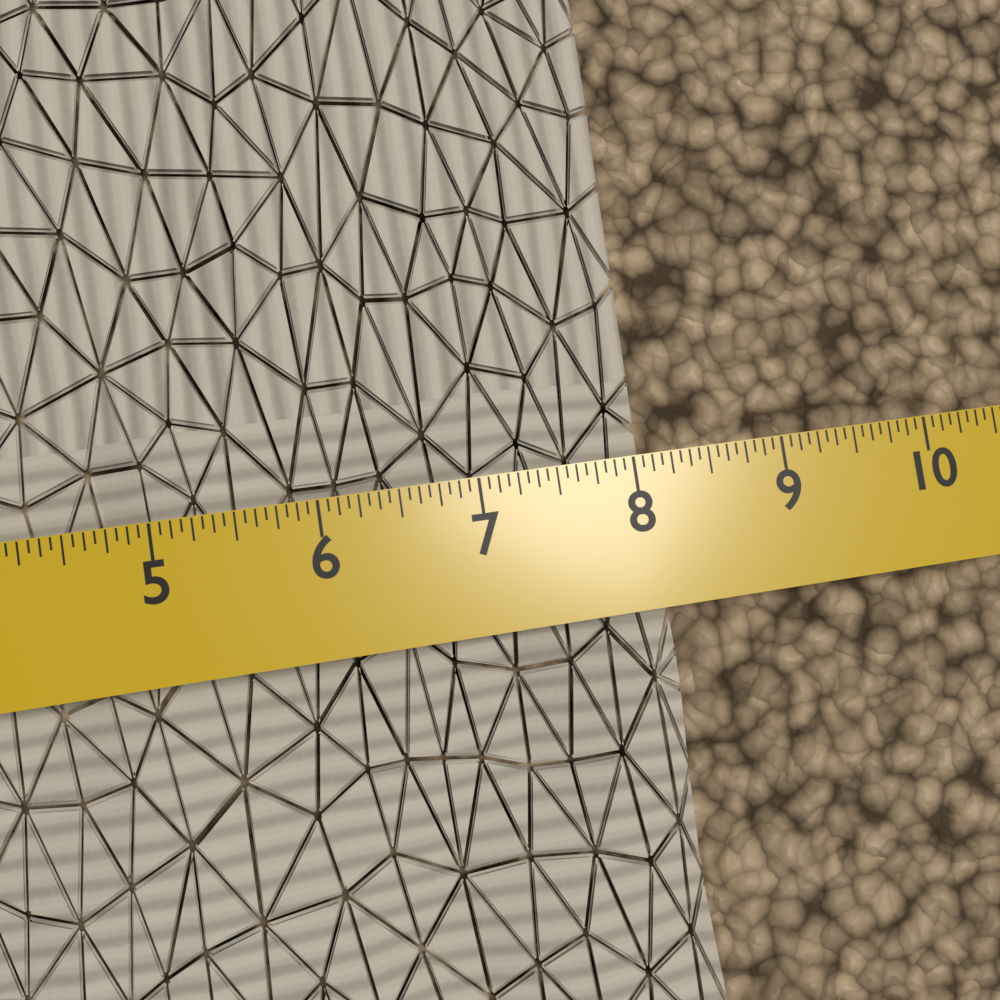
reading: 8.1250 in
